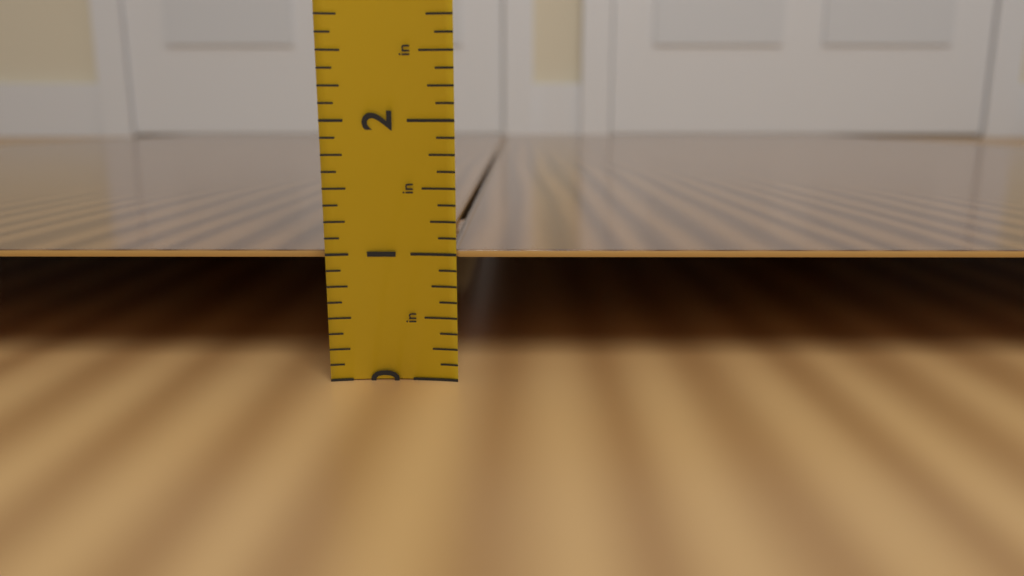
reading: 1.000 in
